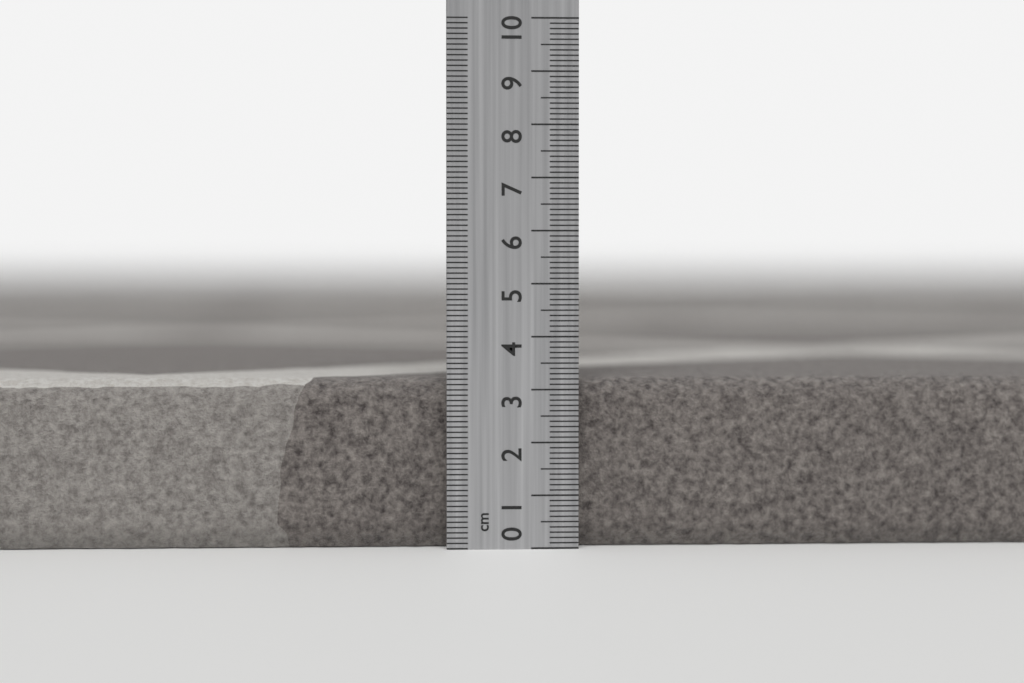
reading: 3.2 cm
